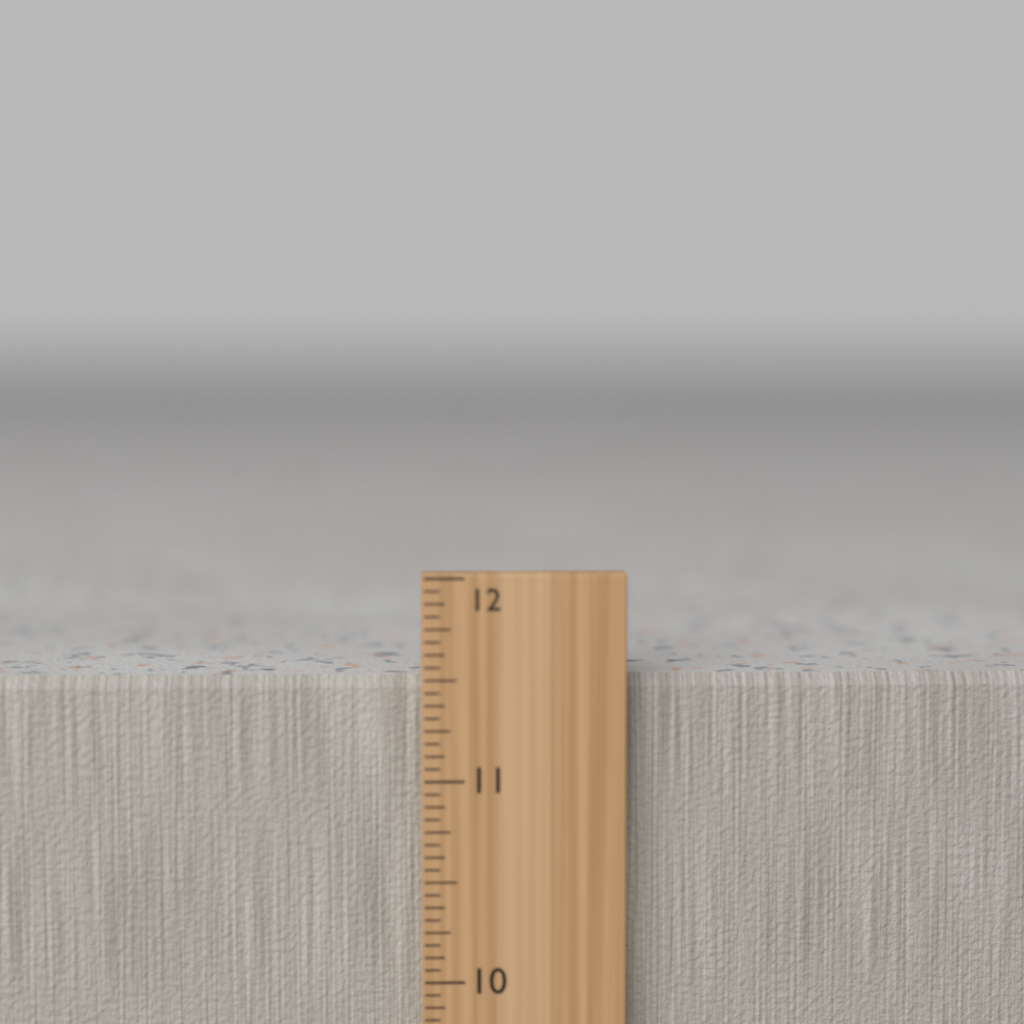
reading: 11.5000 in
